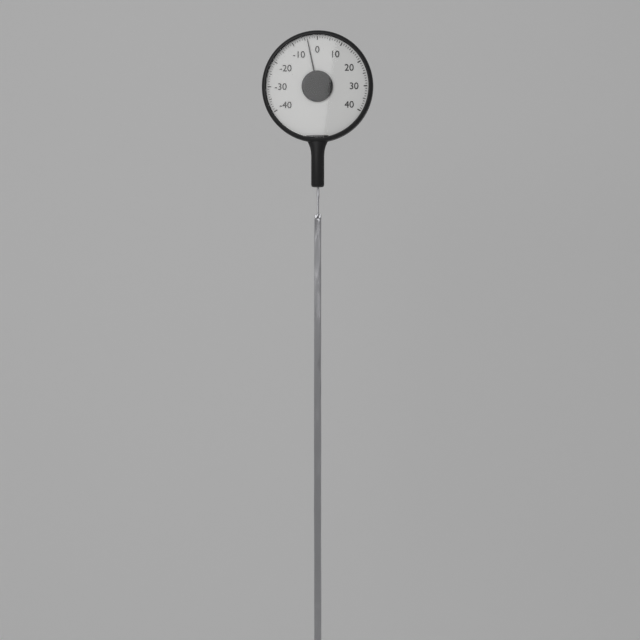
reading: -4 (no unit)
